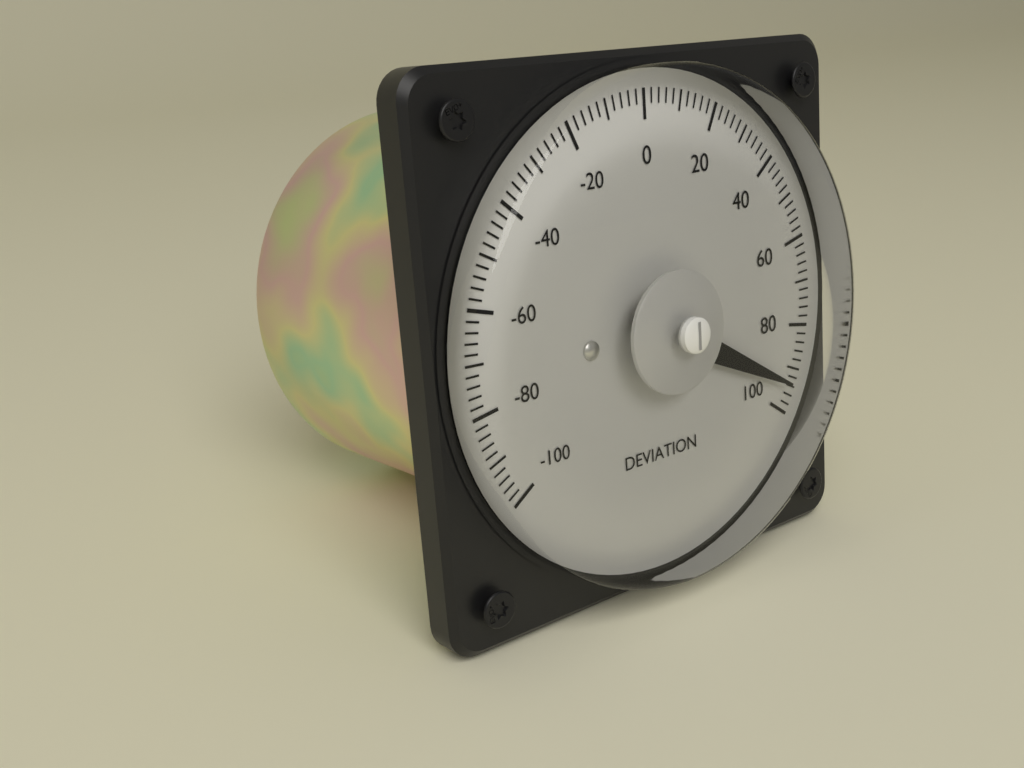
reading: 94 (no unit)
